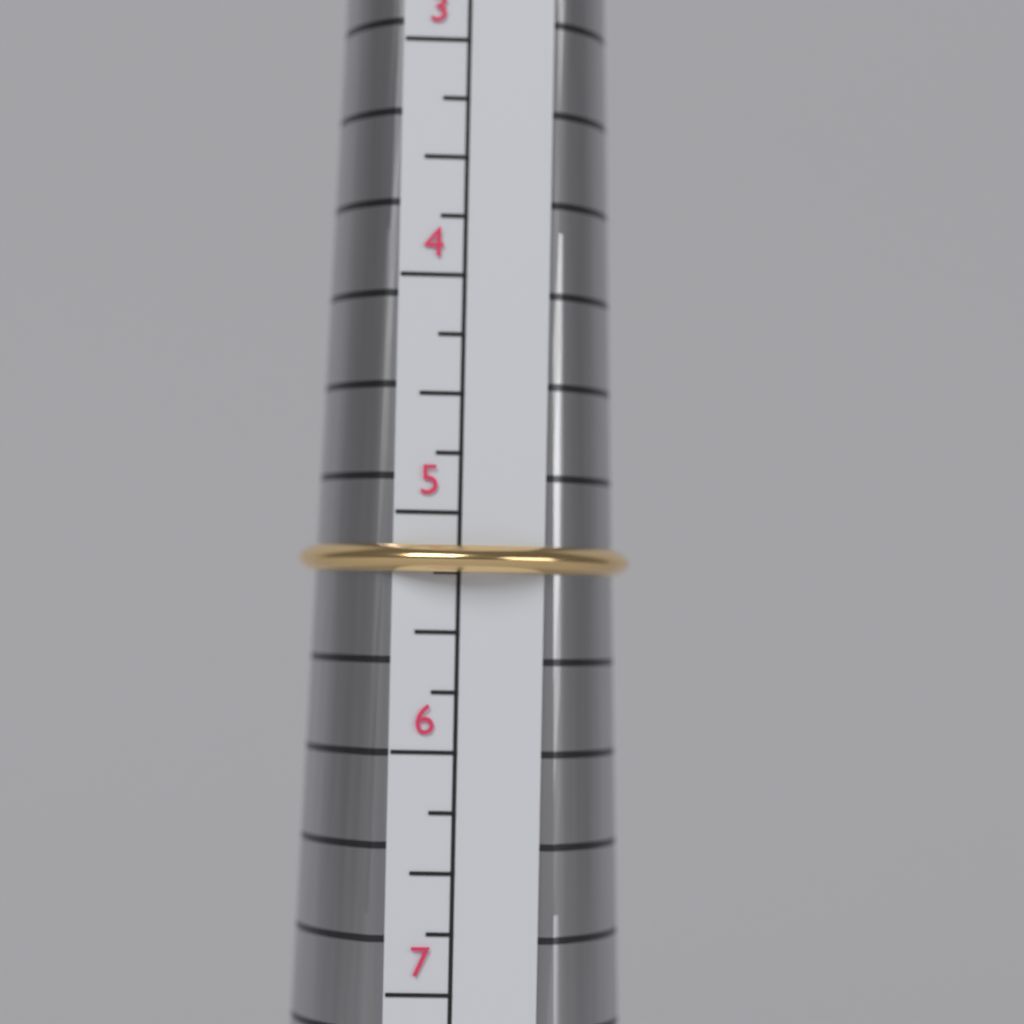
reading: 5.25 (no unit)
